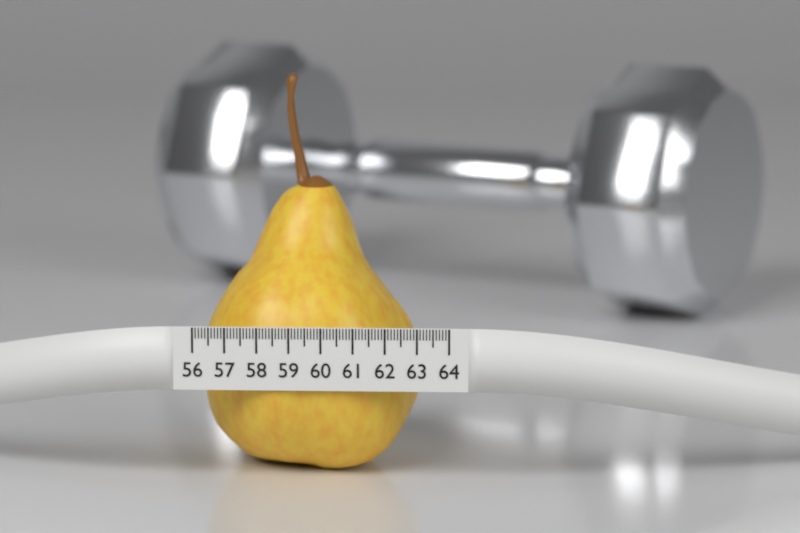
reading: 63.0 (no unit)
